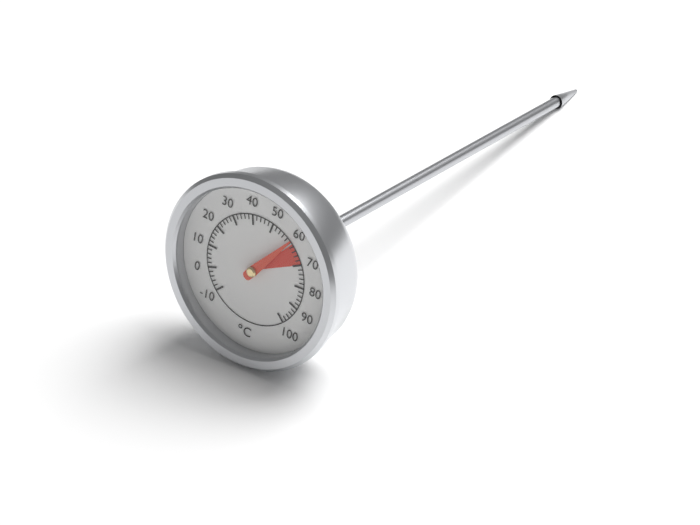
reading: 60 °C
